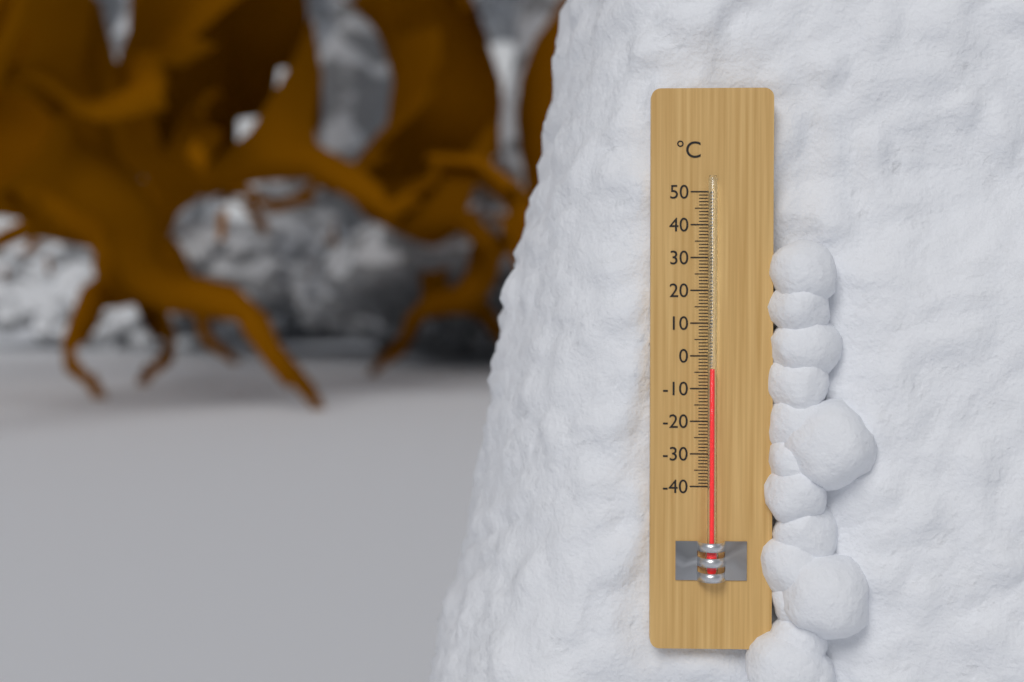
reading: -4 °C
